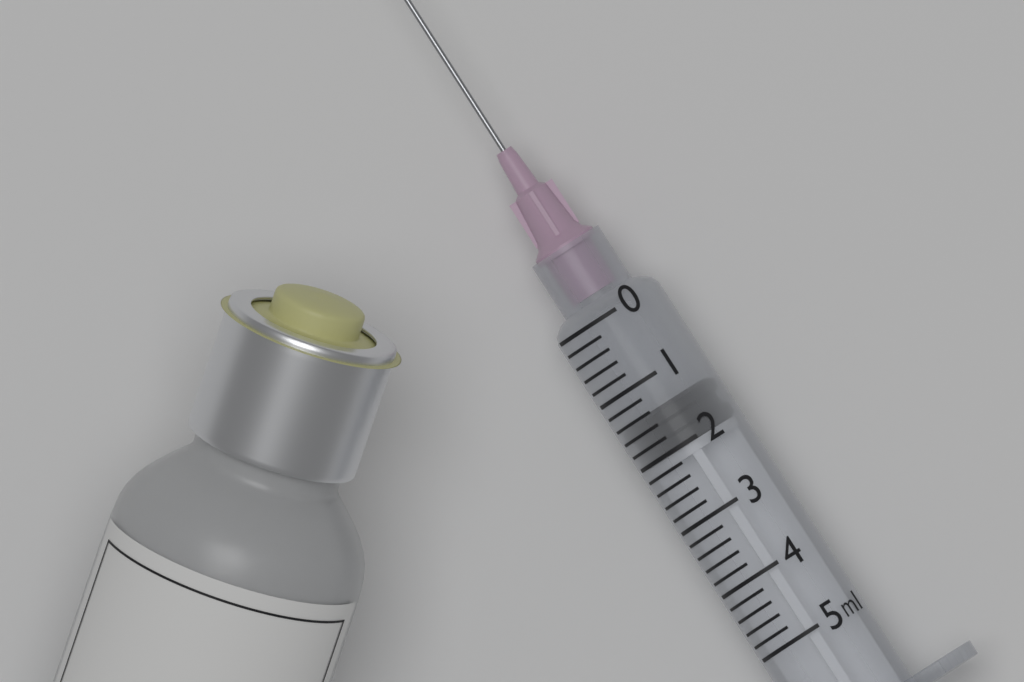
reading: 1.4 ml
